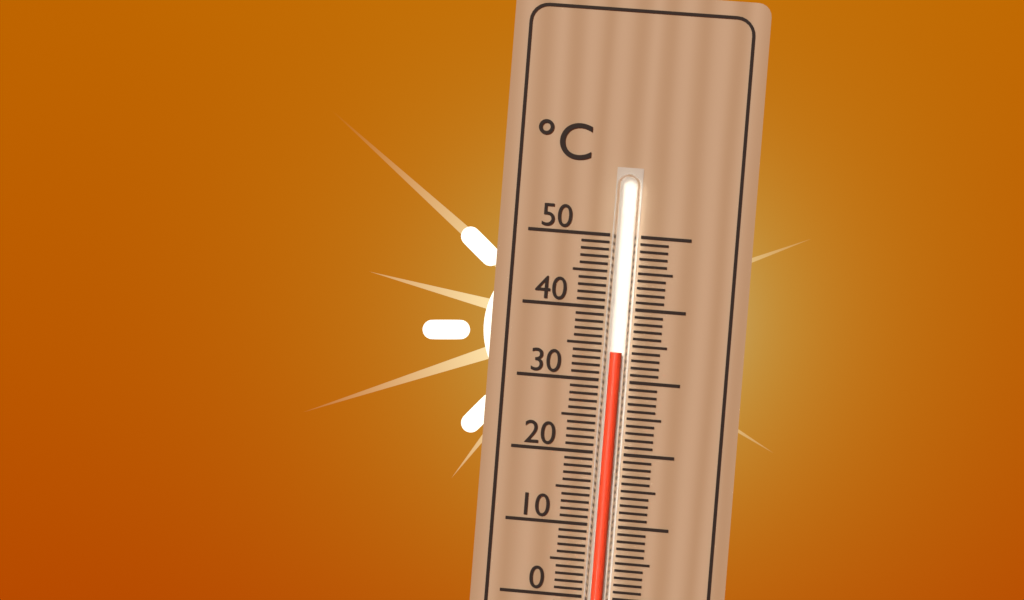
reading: 34 °C
